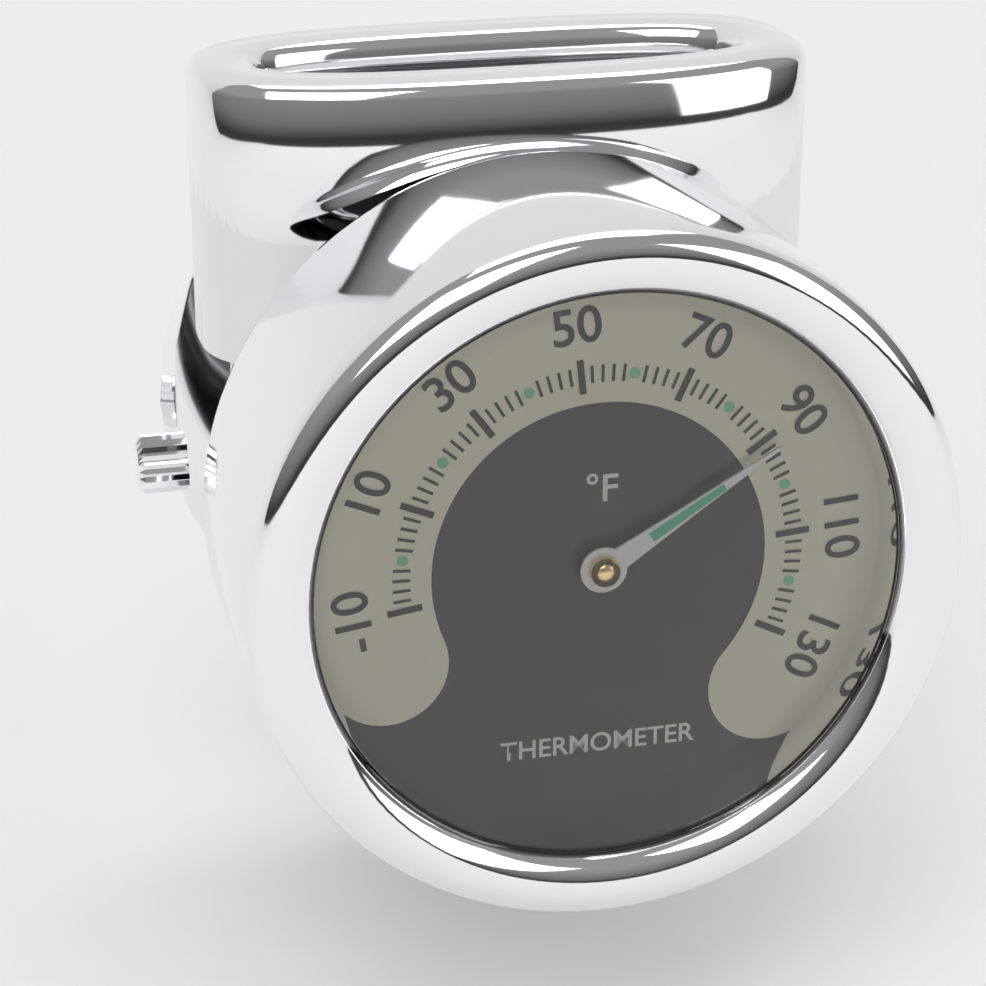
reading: 92 °F
